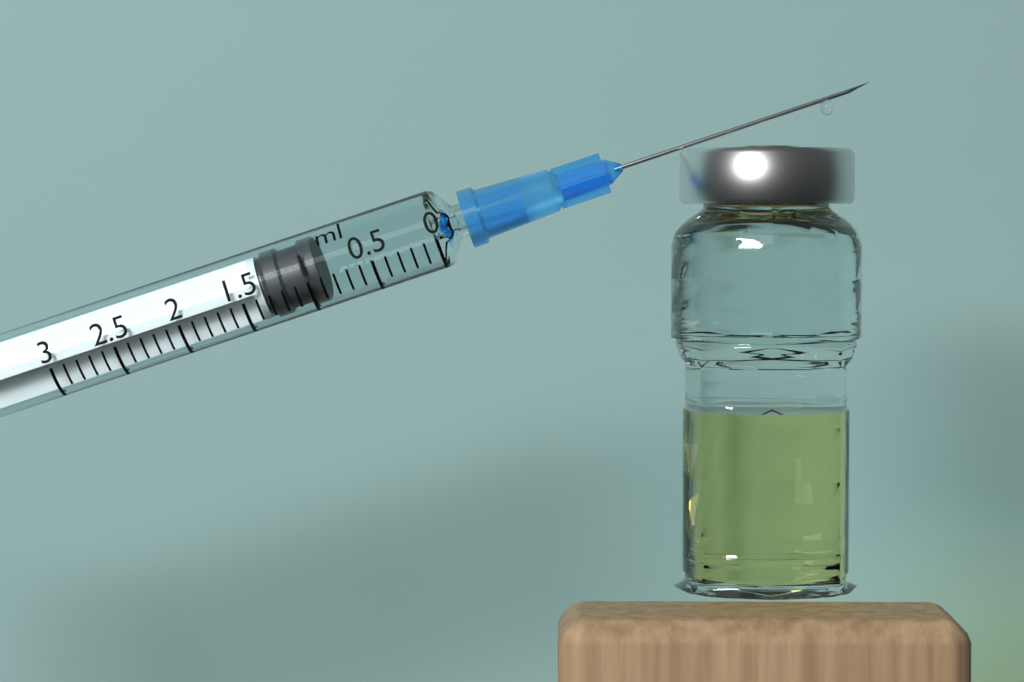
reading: 0.9 ml
